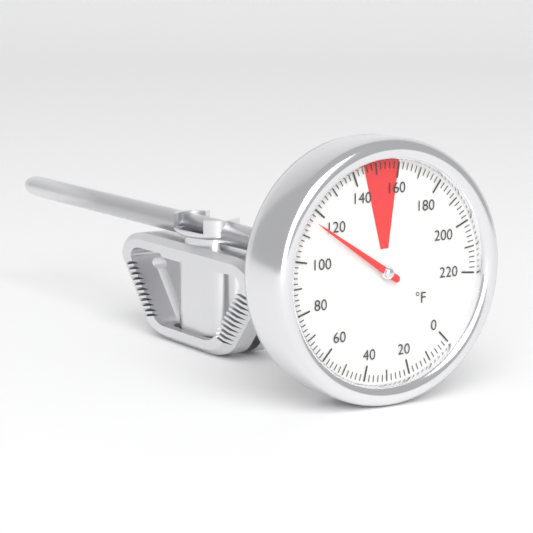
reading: 116 °F
